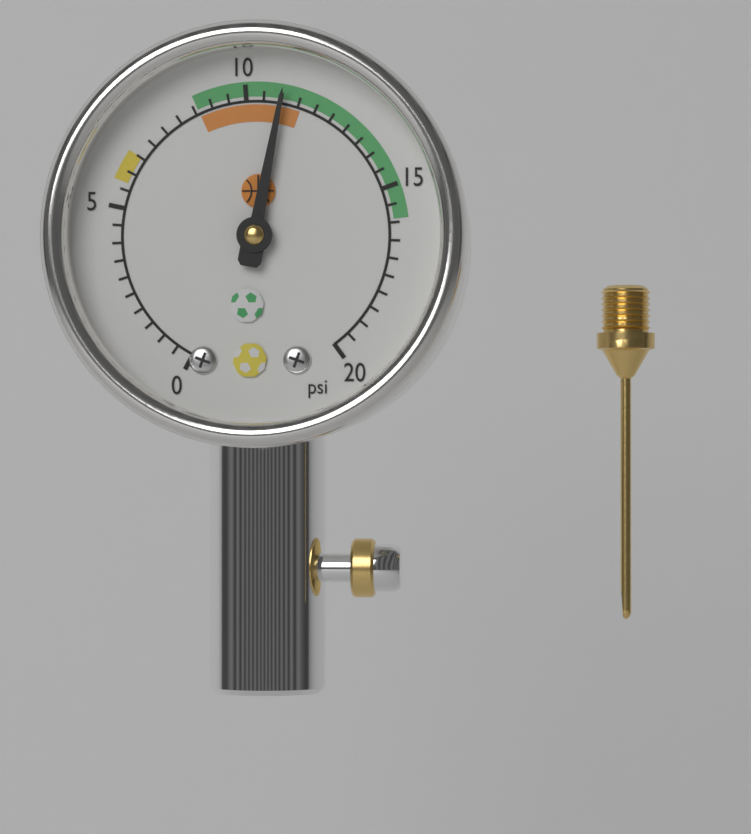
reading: 11.0 psi
